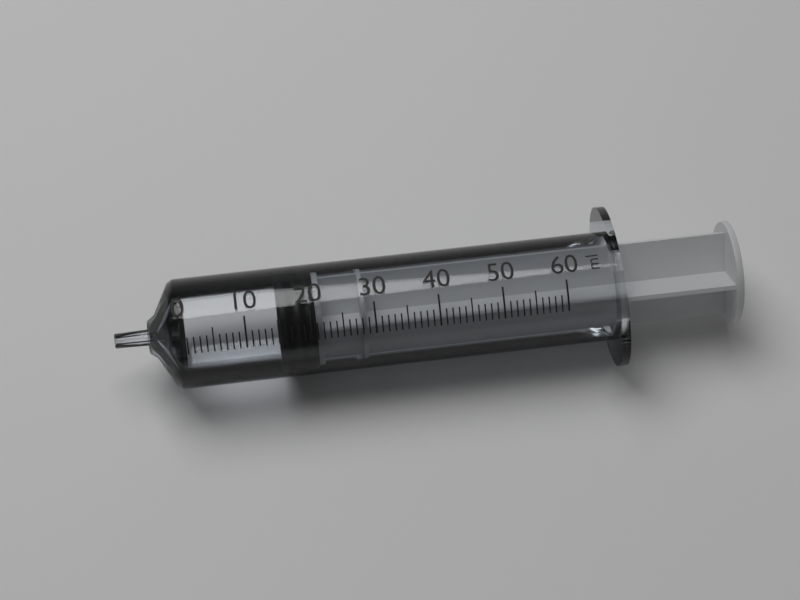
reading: 15 ml
